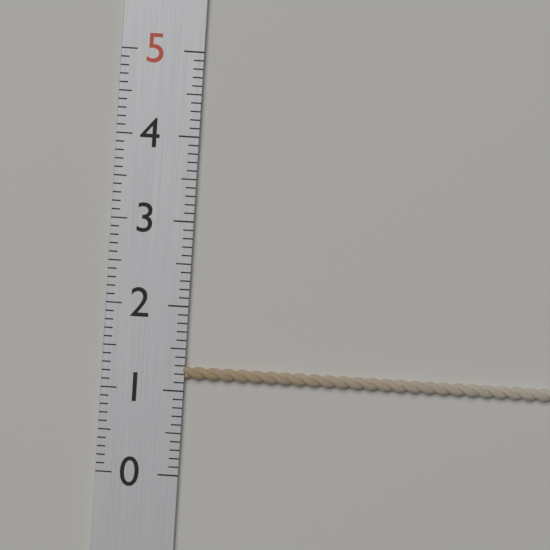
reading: 1.3 (no unit)
